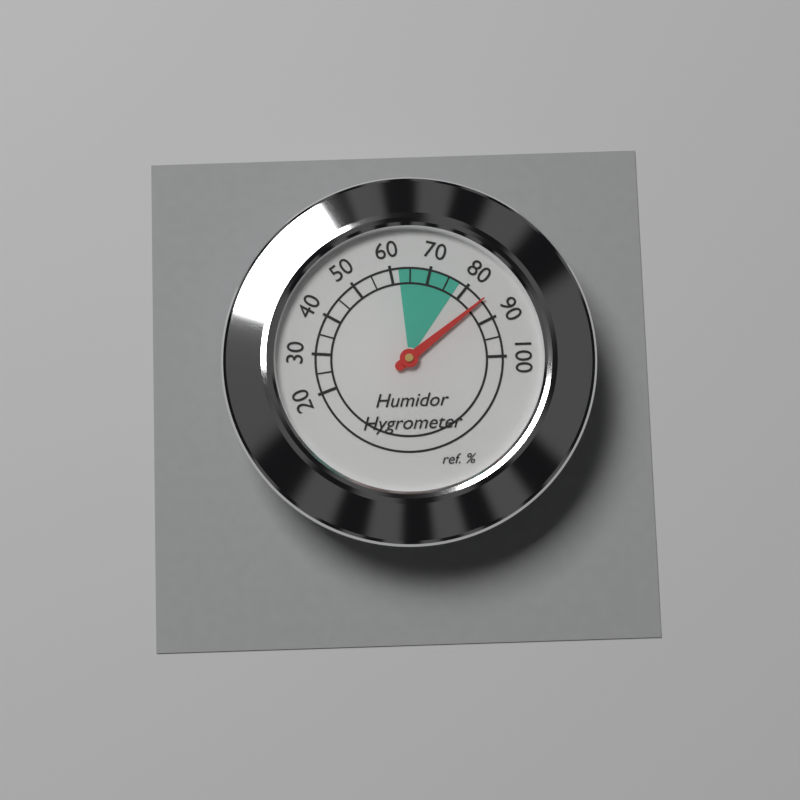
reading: 85 %
